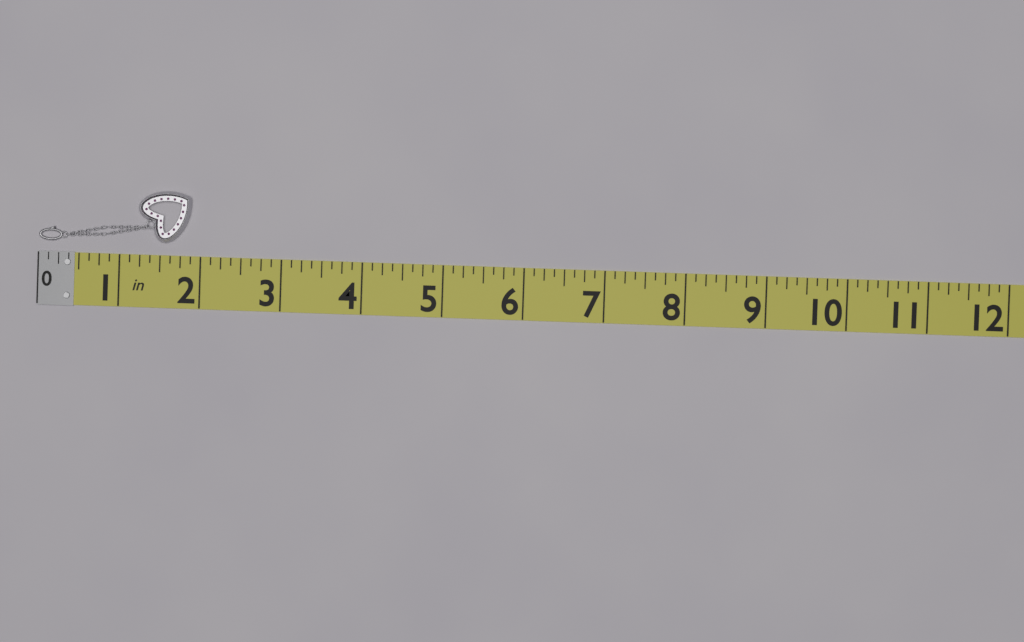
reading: 1.875 in
